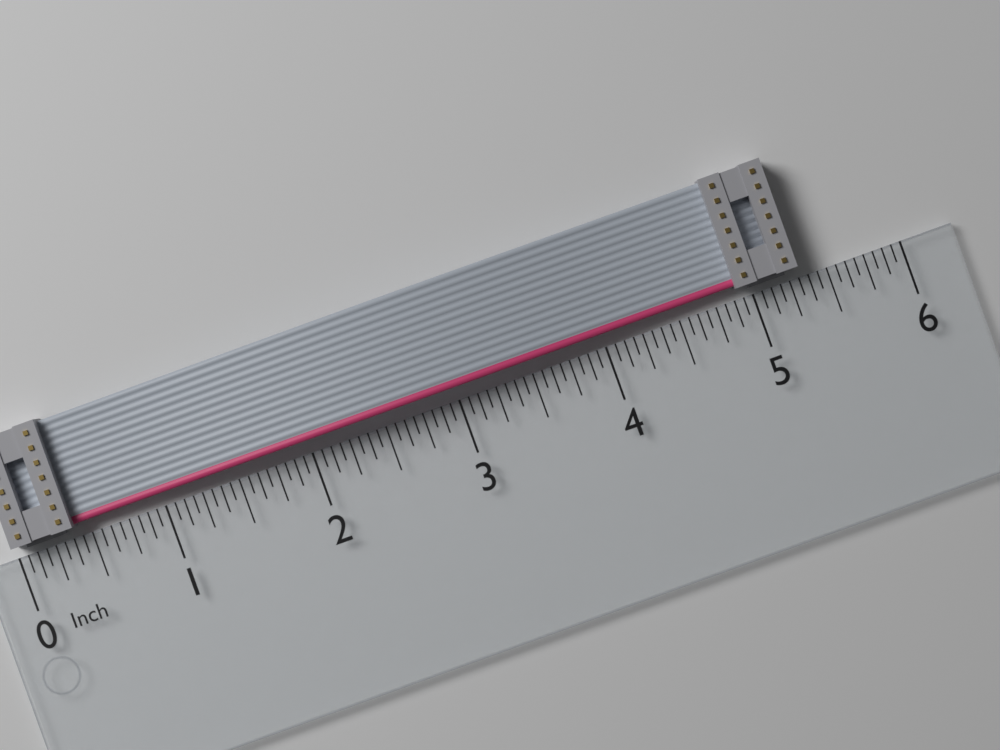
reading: 5.3125 in
